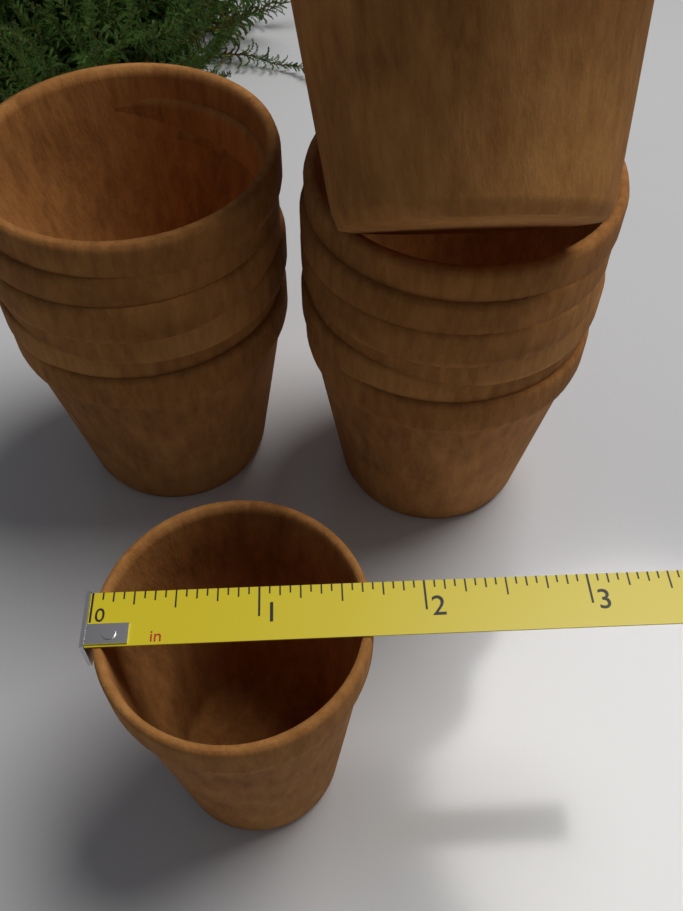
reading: 1.6875 in
